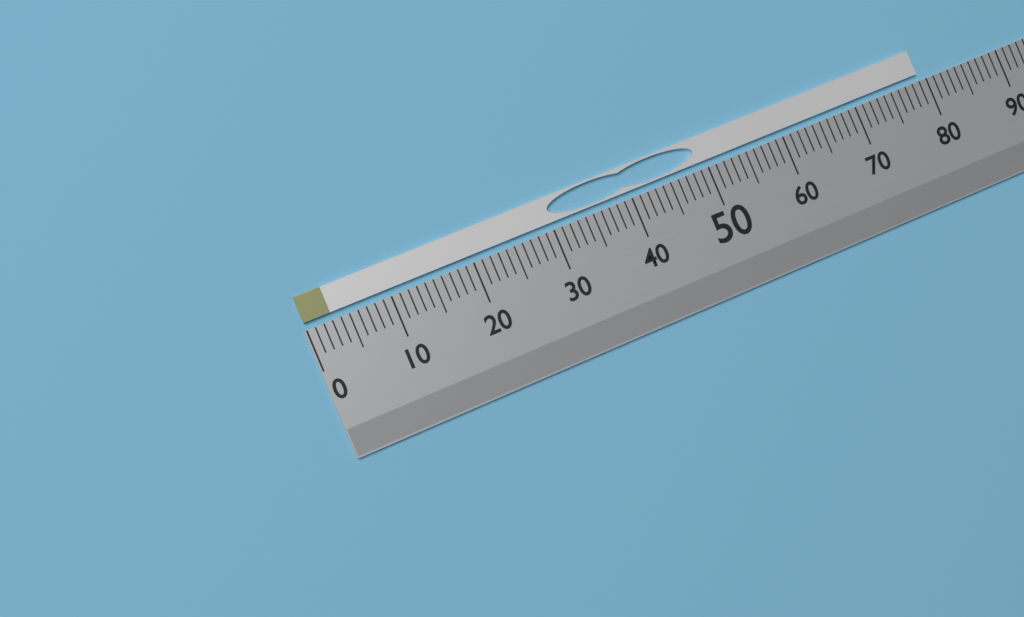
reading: 79 (no unit)
